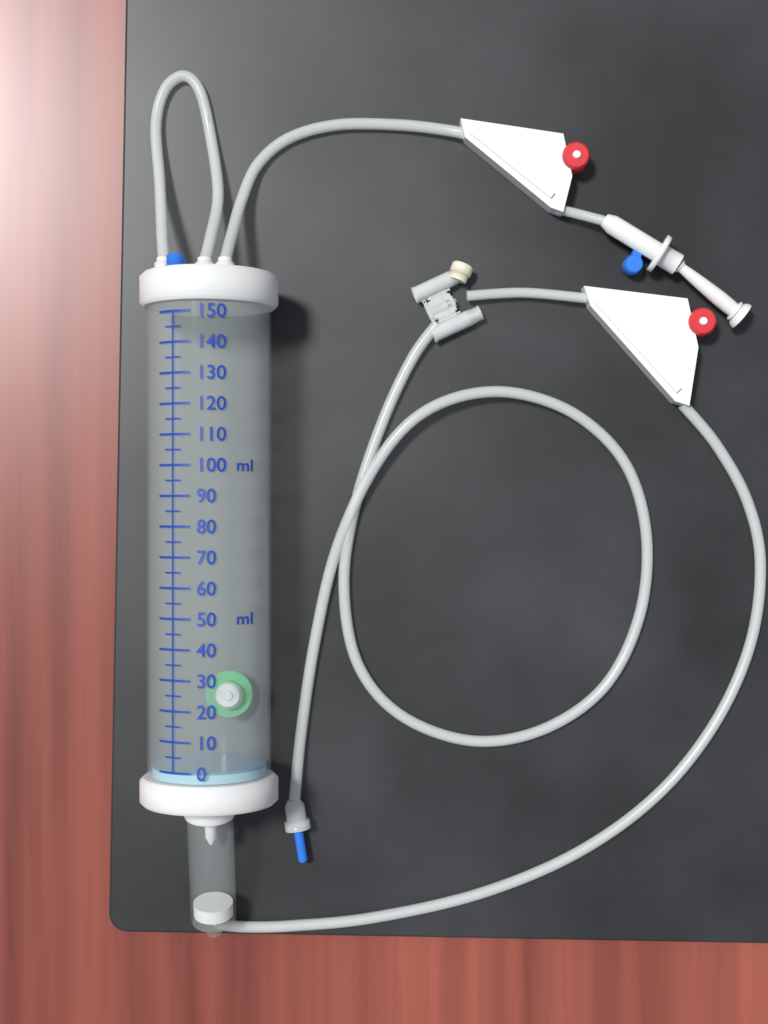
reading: 0 ml
